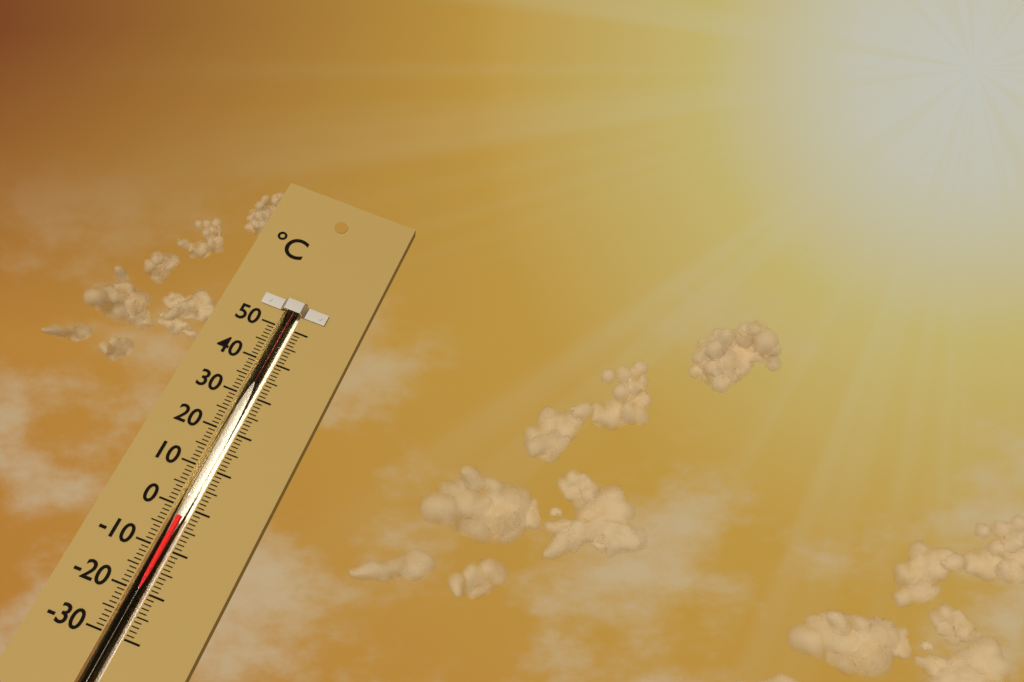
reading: -2 °C
